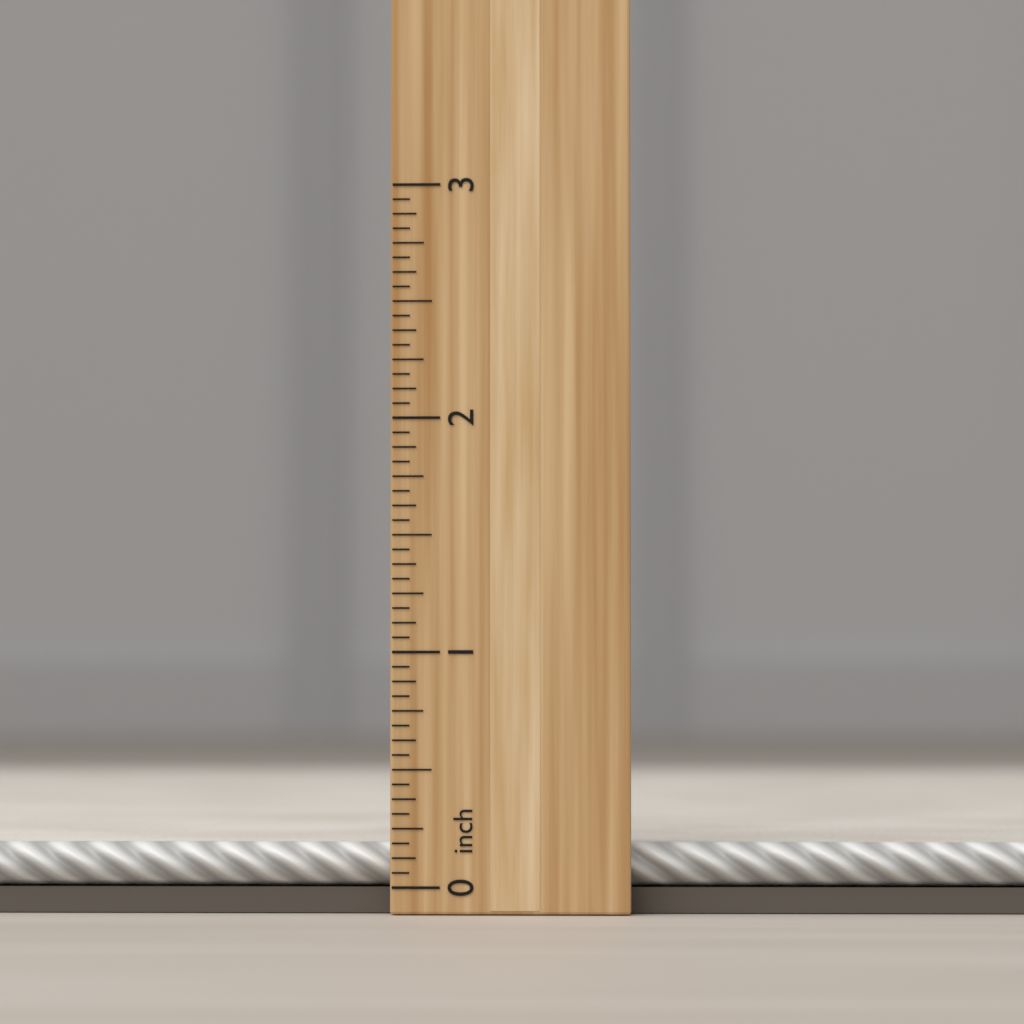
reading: 0.1875 inch
